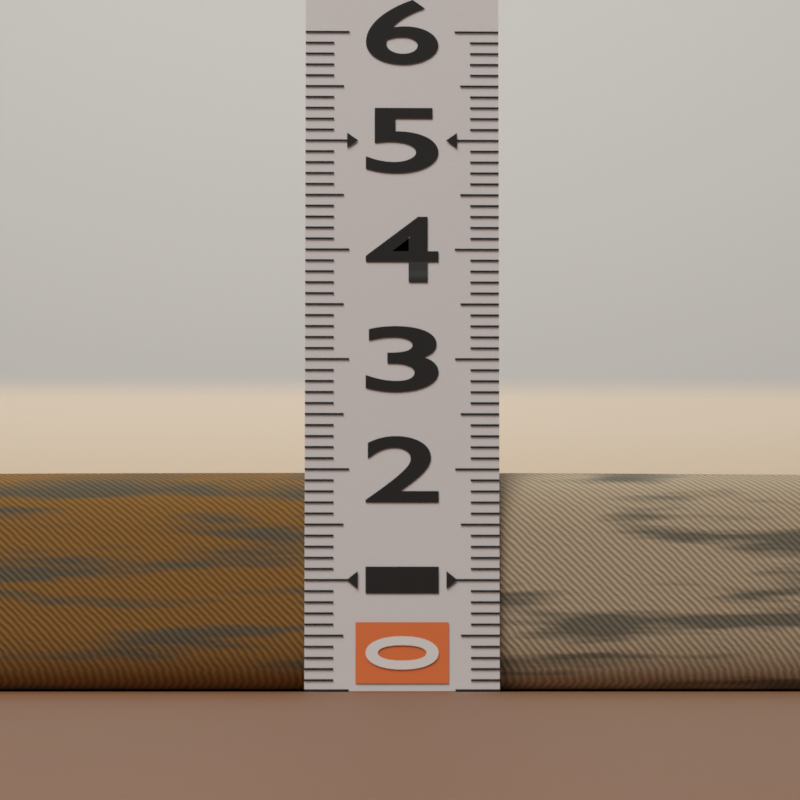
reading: 2.0 (no unit)
